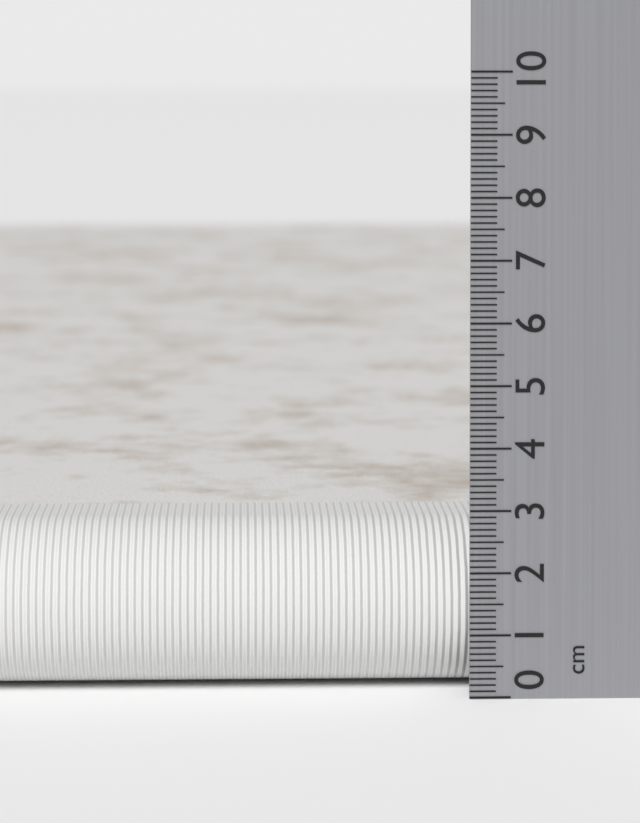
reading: 2.7 cm
